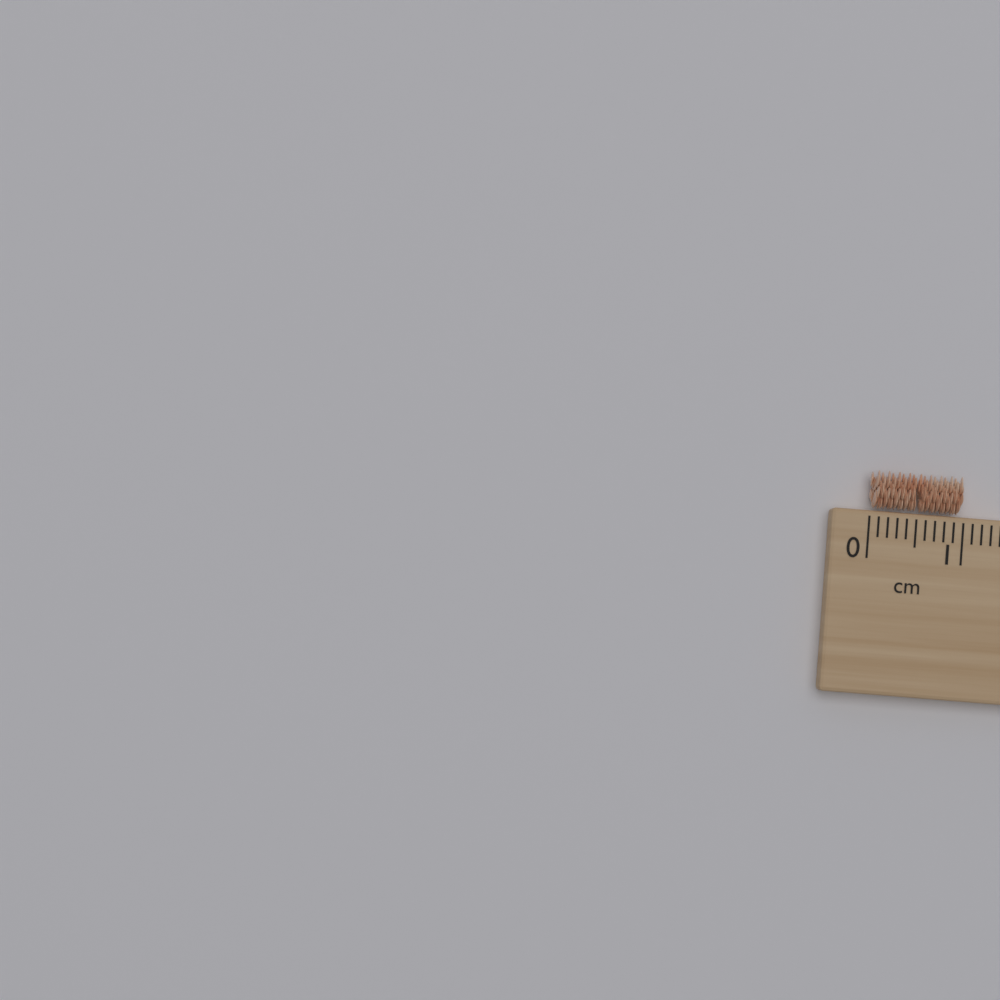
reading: 1.0 cm
